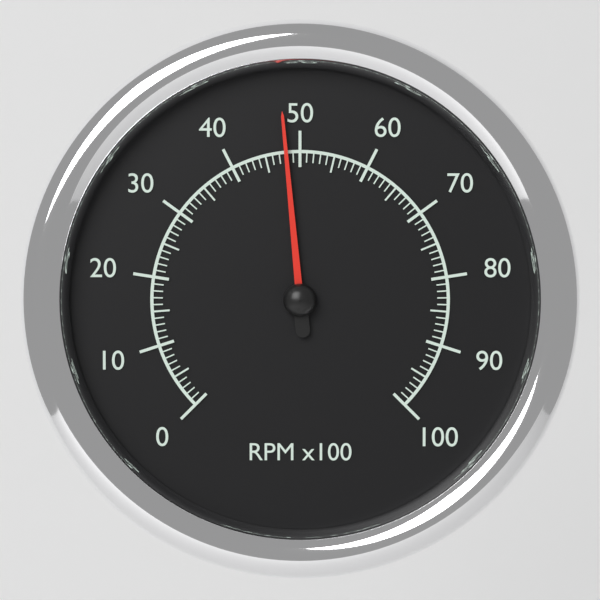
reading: 48 RPM x100
